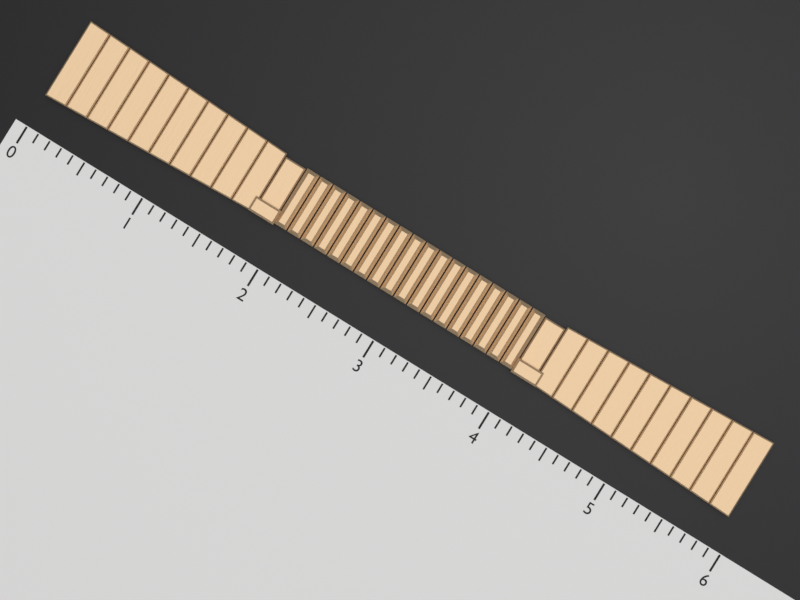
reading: 5.9 (no unit)
